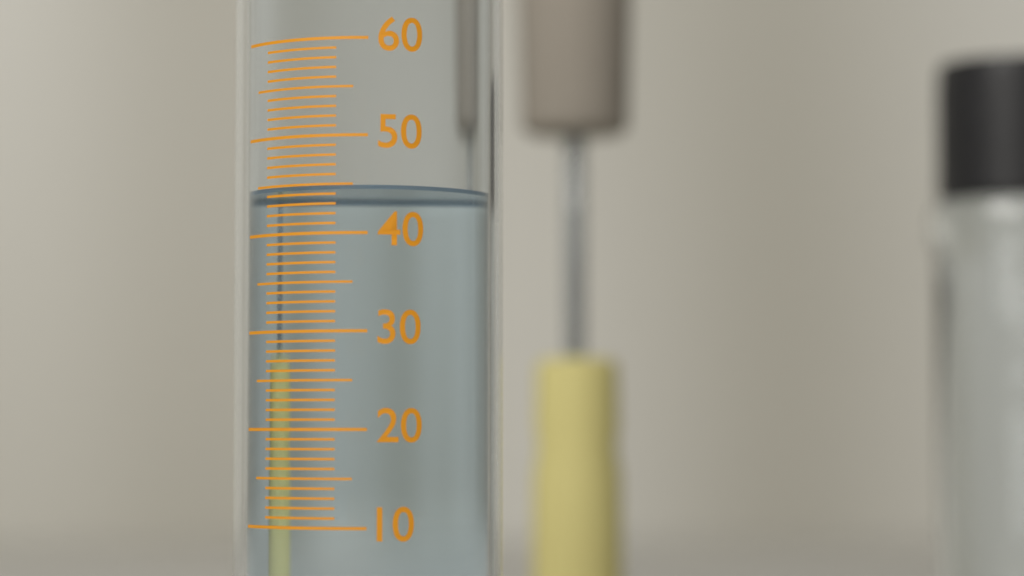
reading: 45 (no unit)
